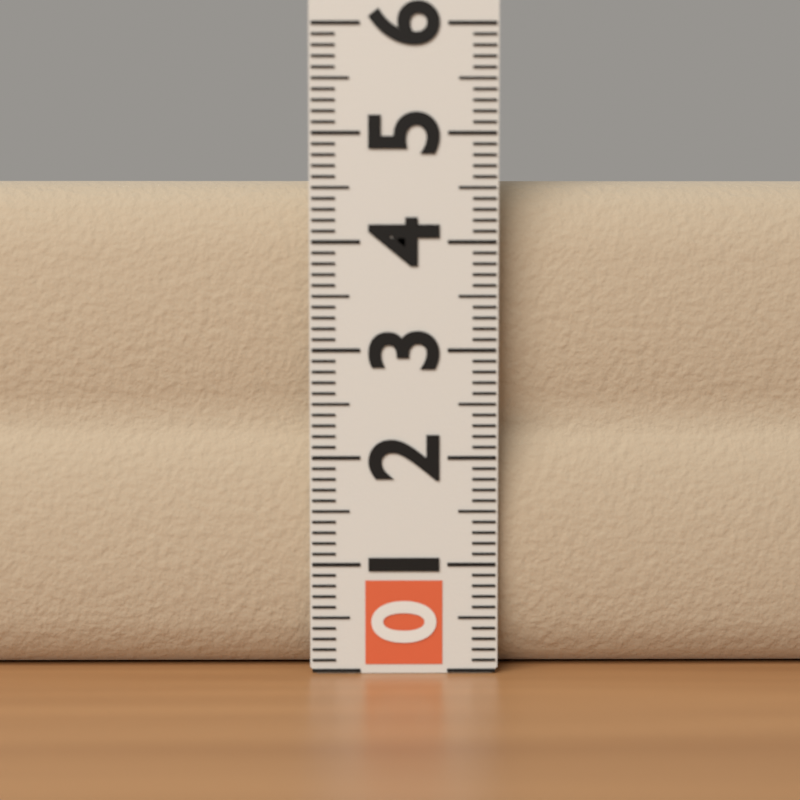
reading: 4.6 (no unit)
